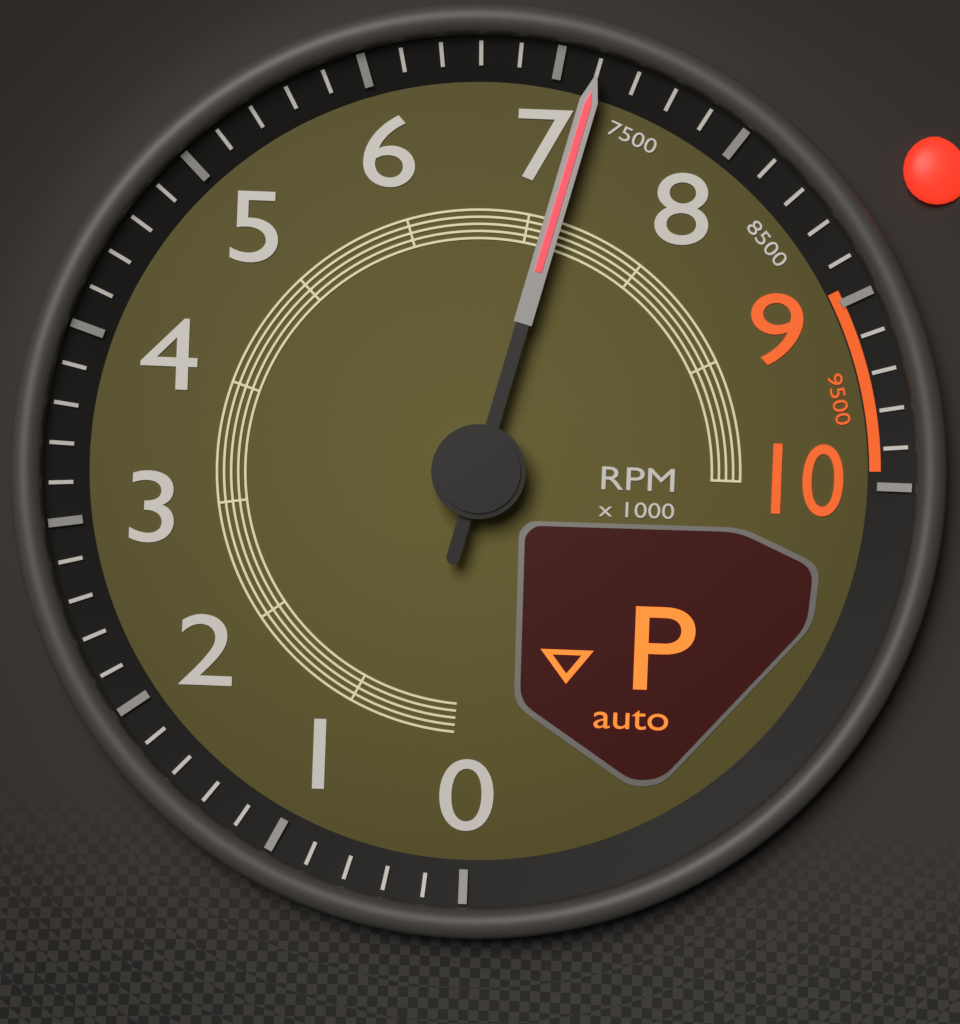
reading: 7200 RPM
